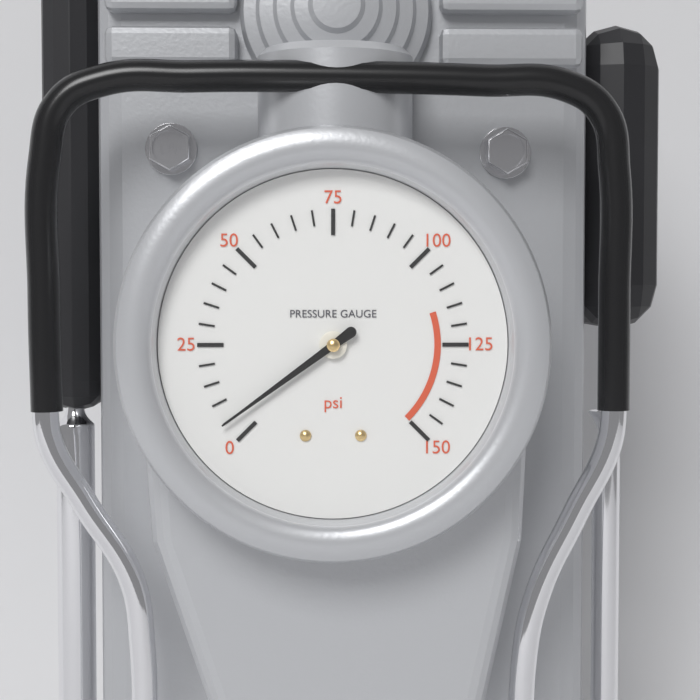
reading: 5 psi
